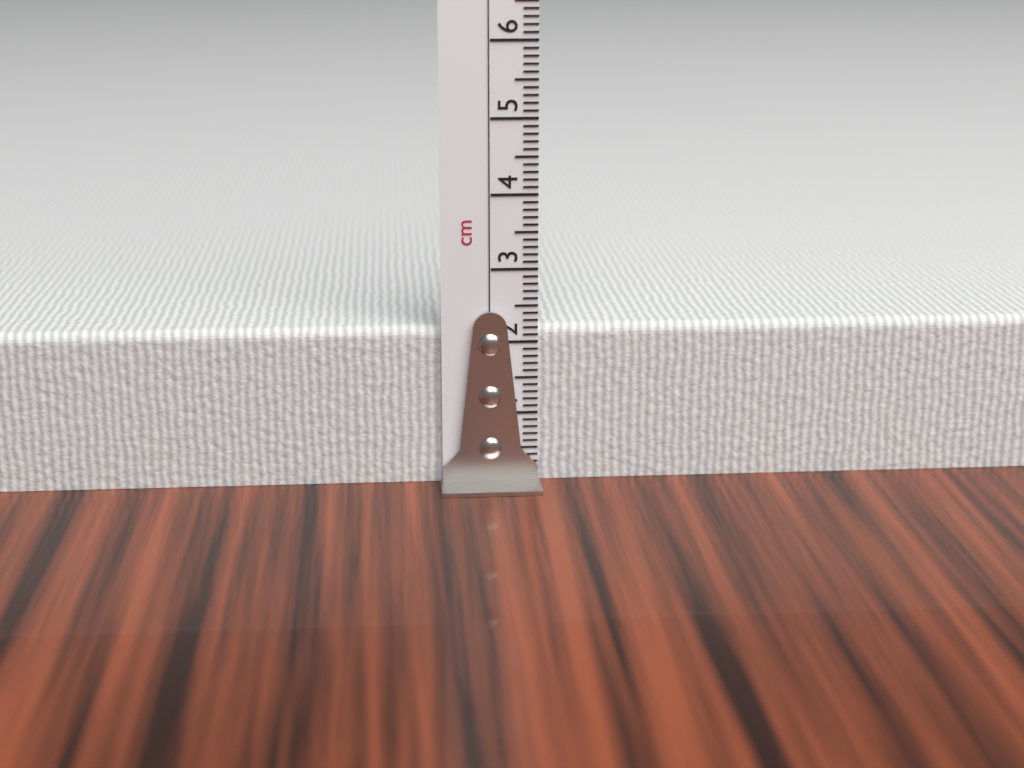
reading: 2.2 cm
